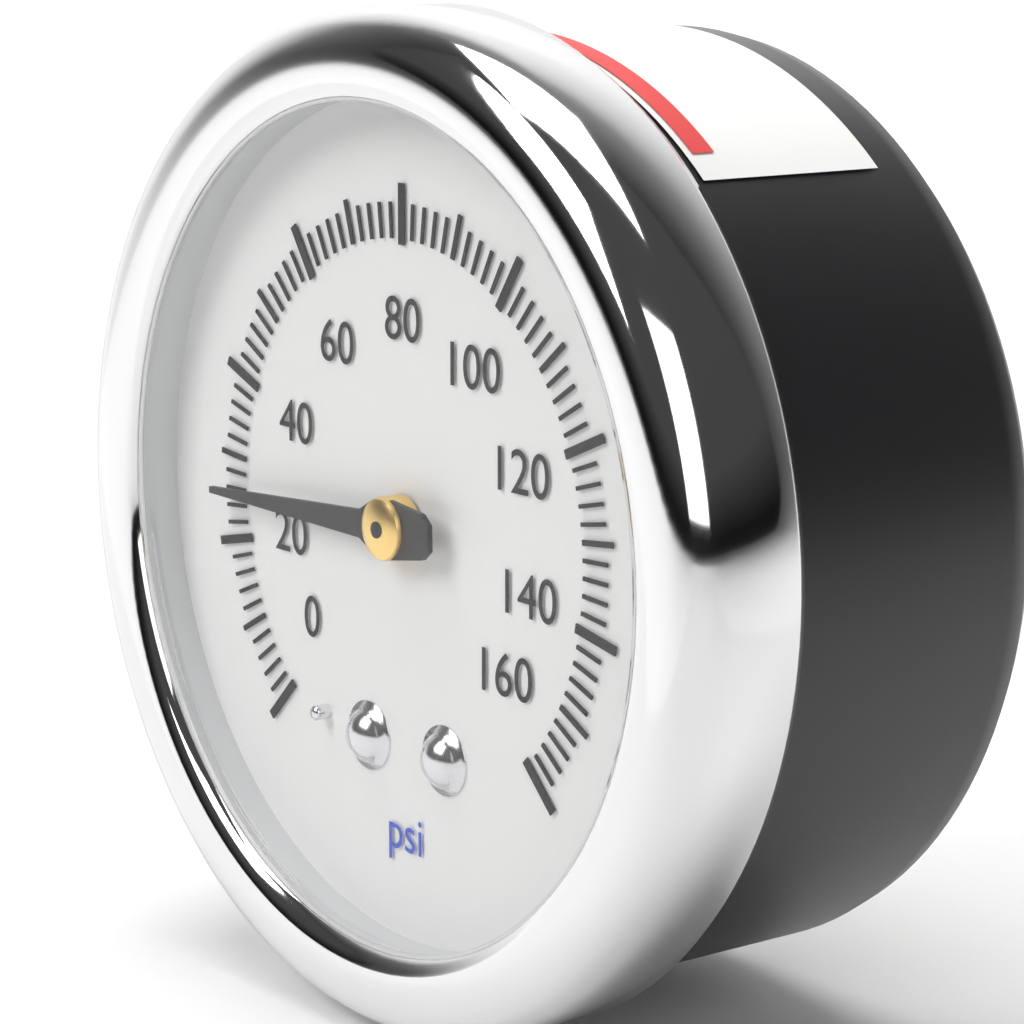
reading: 26 psi
